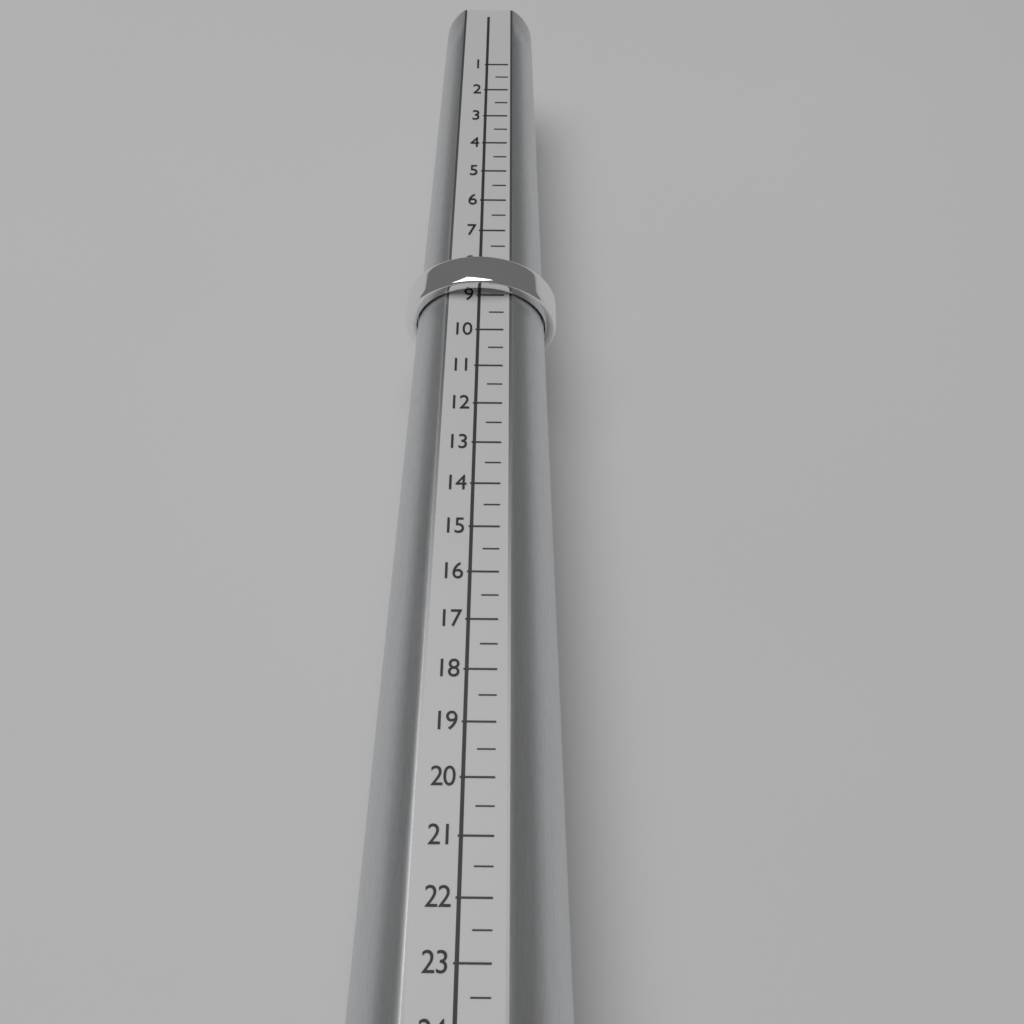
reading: 9.0 (no unit)
